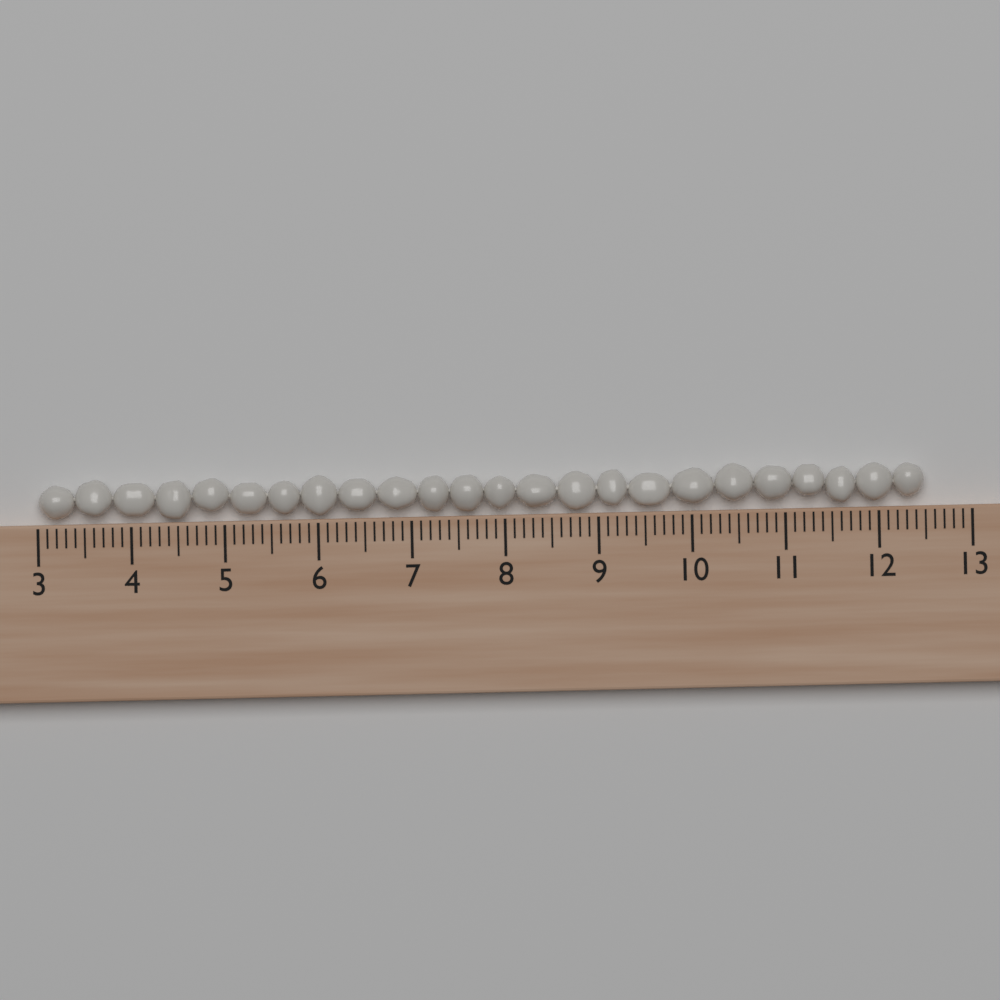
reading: 12.5 (no unit)
